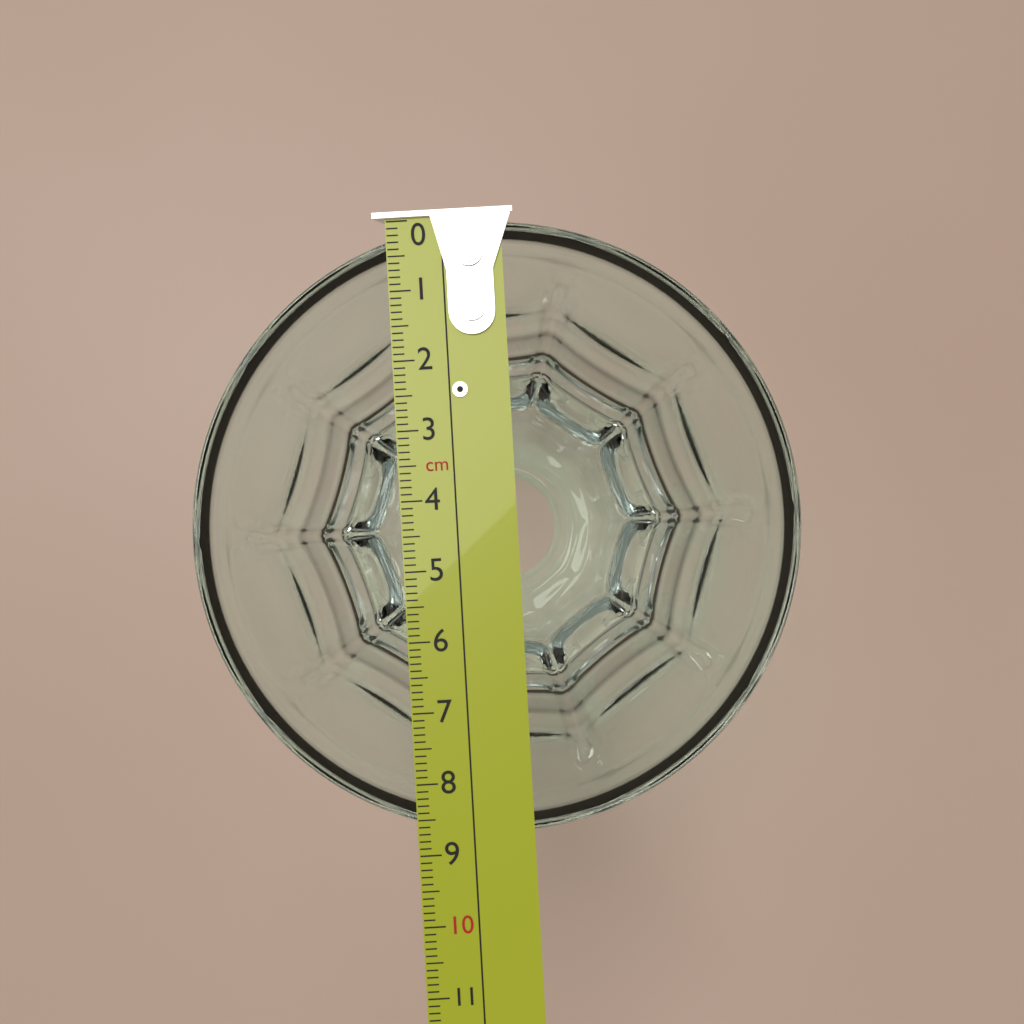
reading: 8.8 cm
